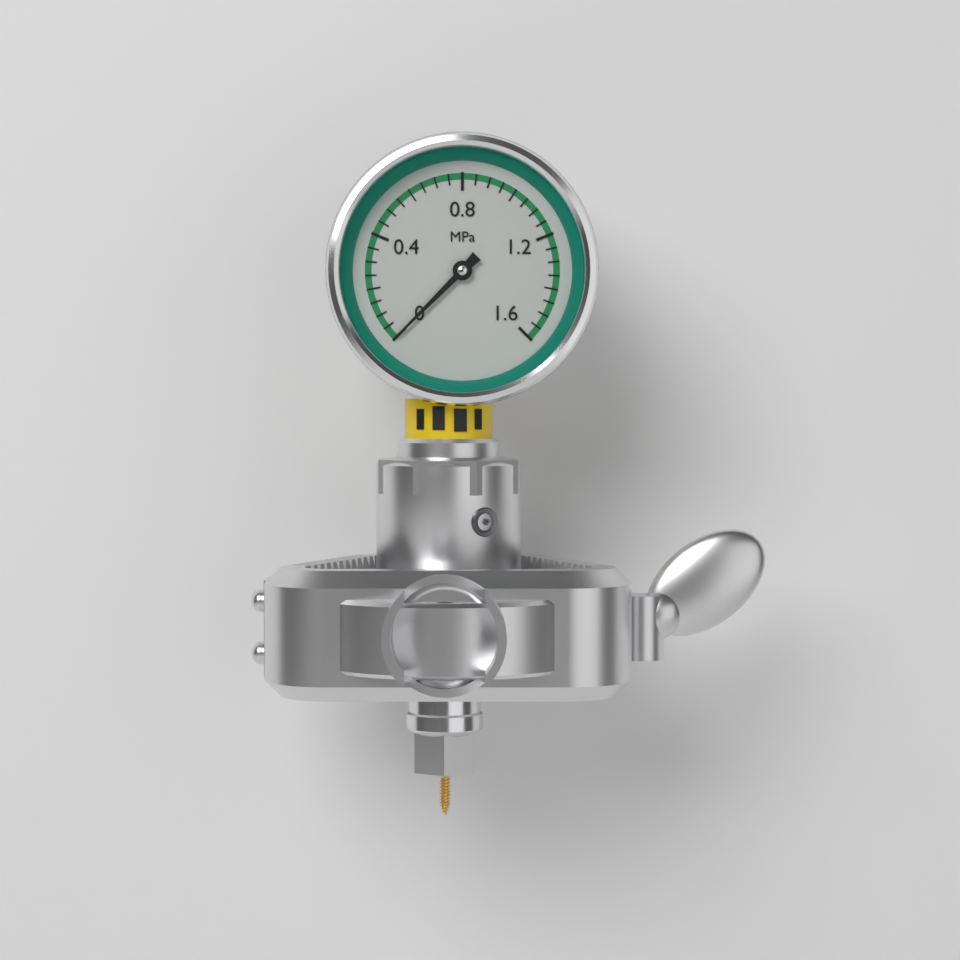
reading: 0.00 MPa
